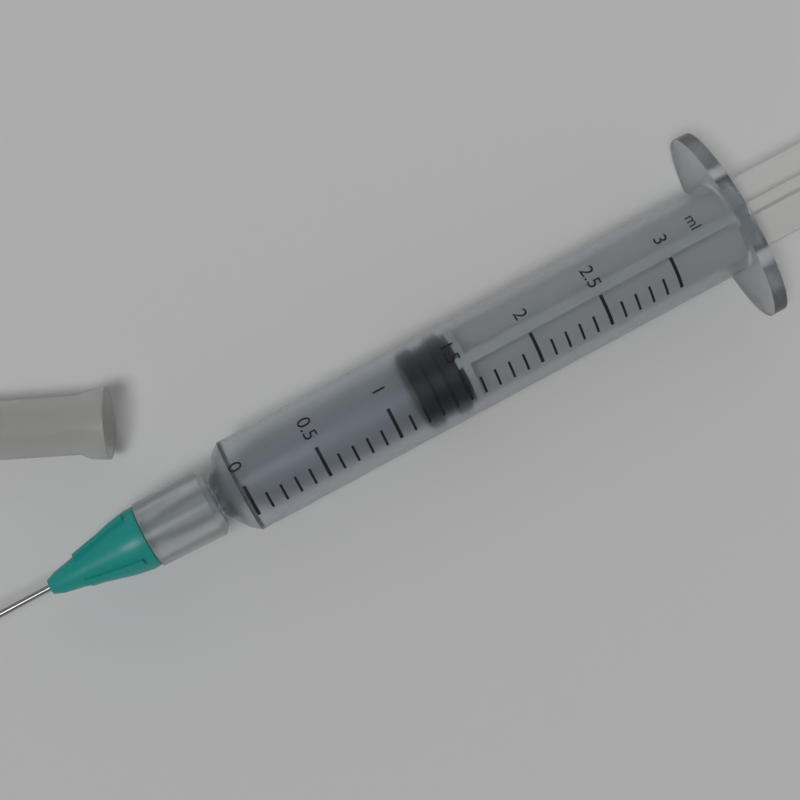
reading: 1.2 ml
